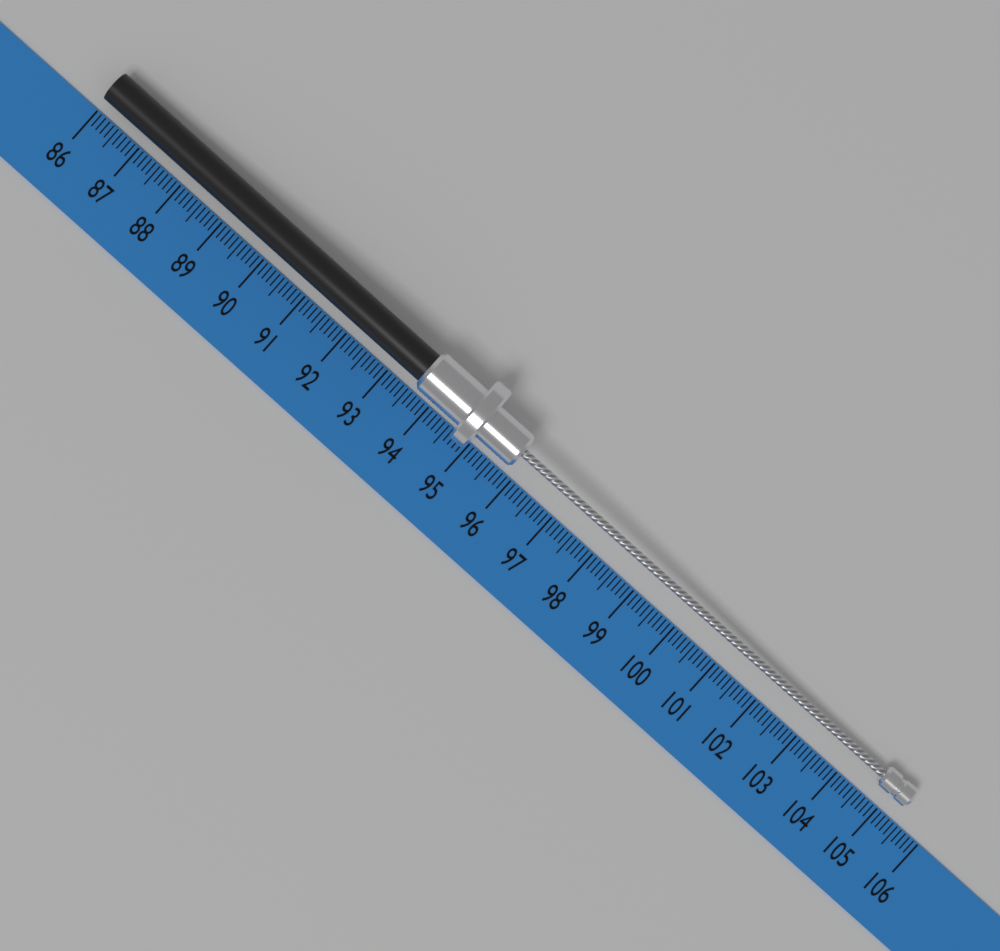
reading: 105.3 (no unit)
